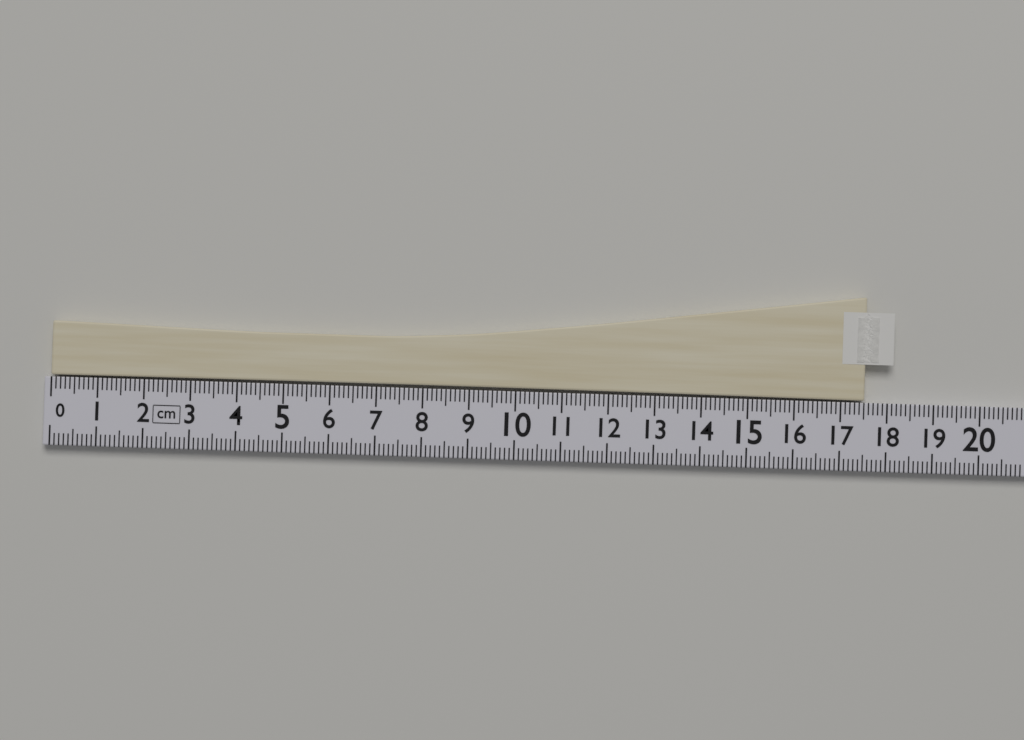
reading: 17.5 cm
